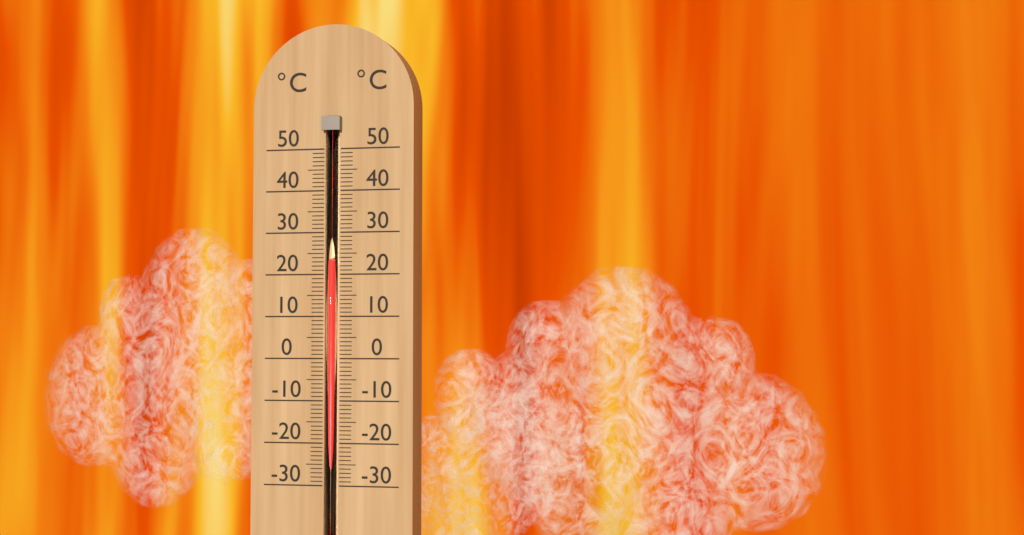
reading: 23 °C
